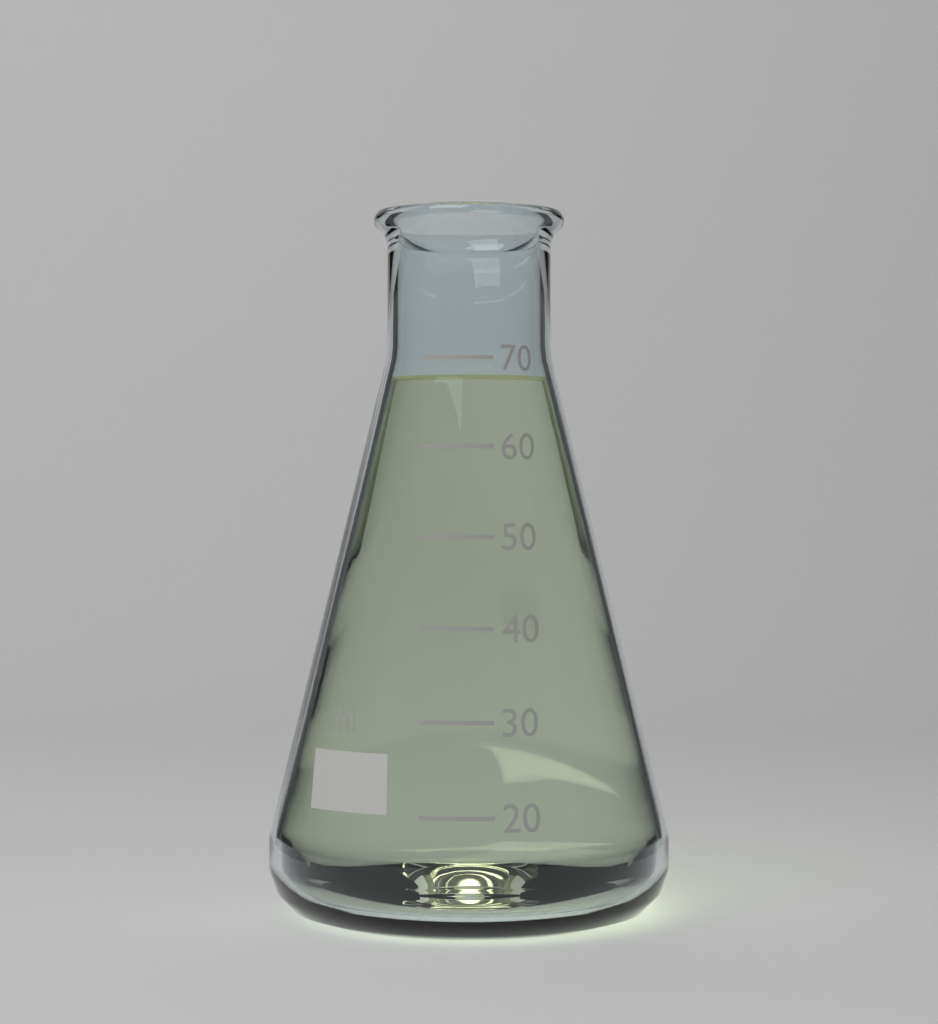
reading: 68 ml
